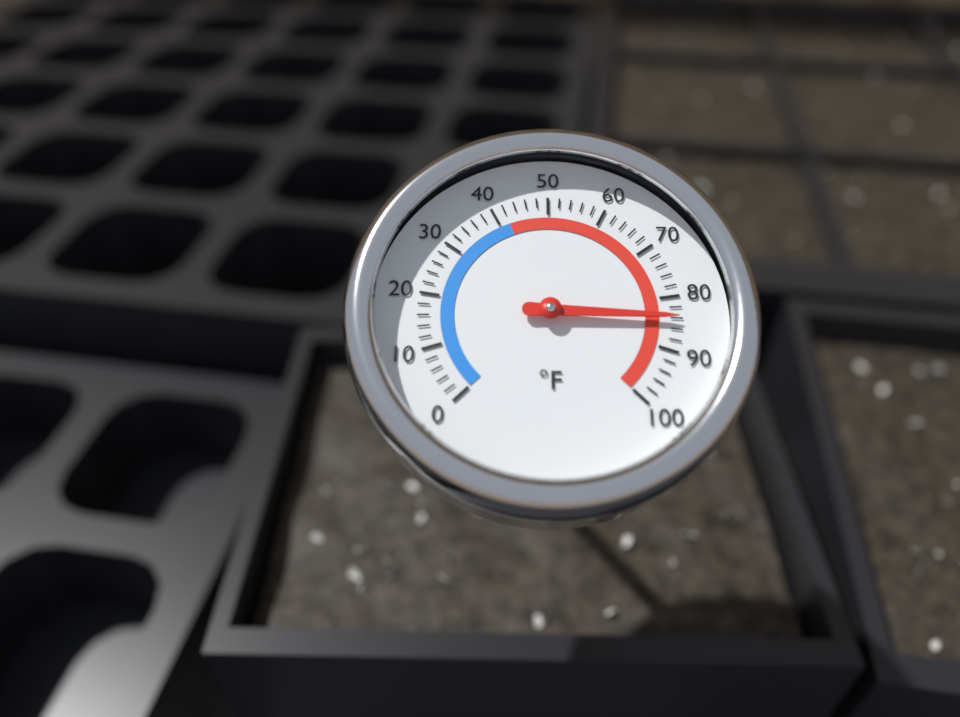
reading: 84 °F
